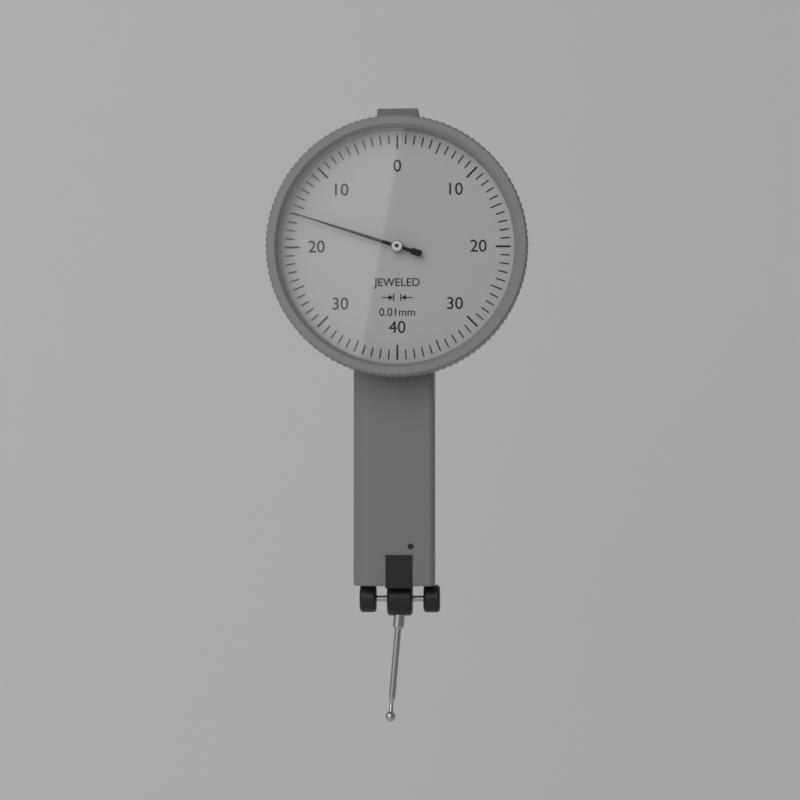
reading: 0.16 mm
